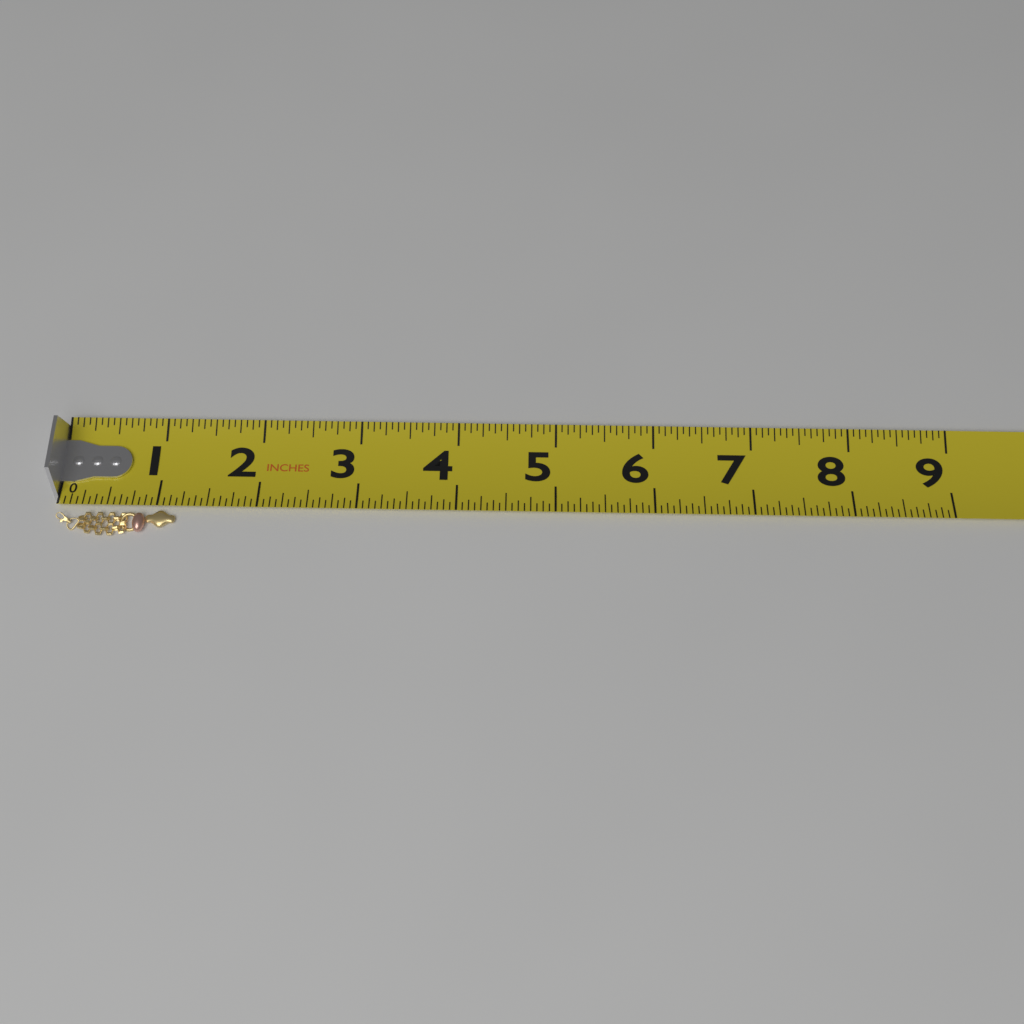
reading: 1.1875 in
